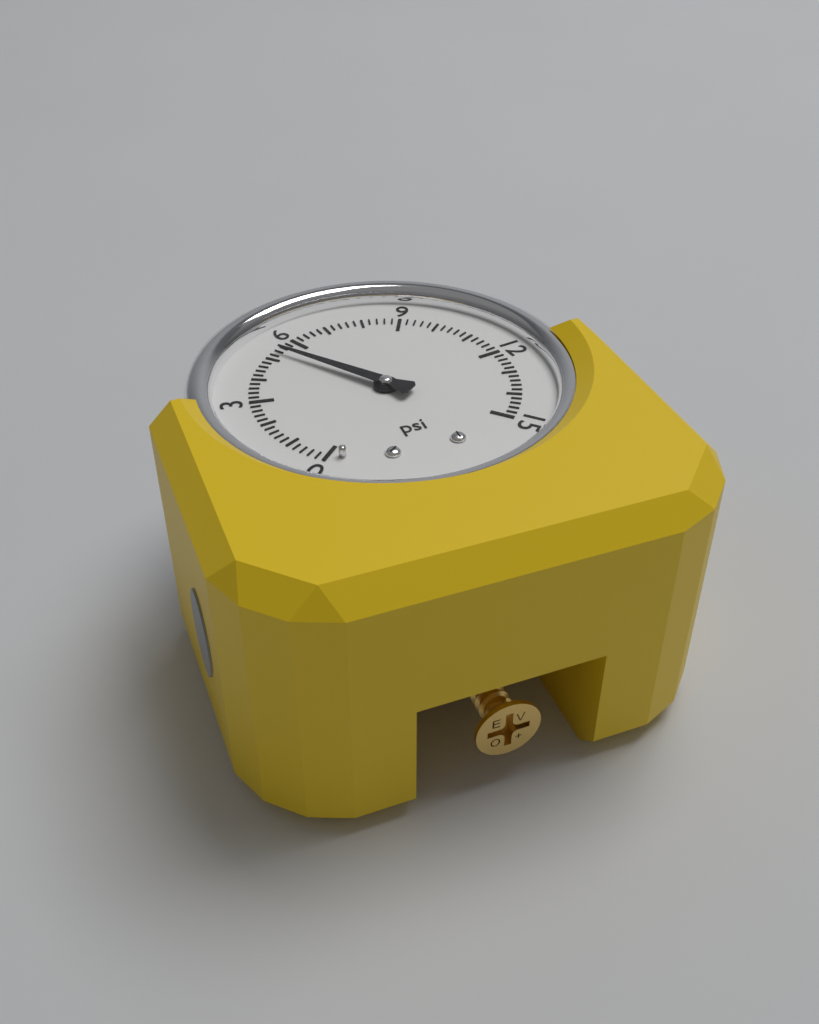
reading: 5.4 psi
